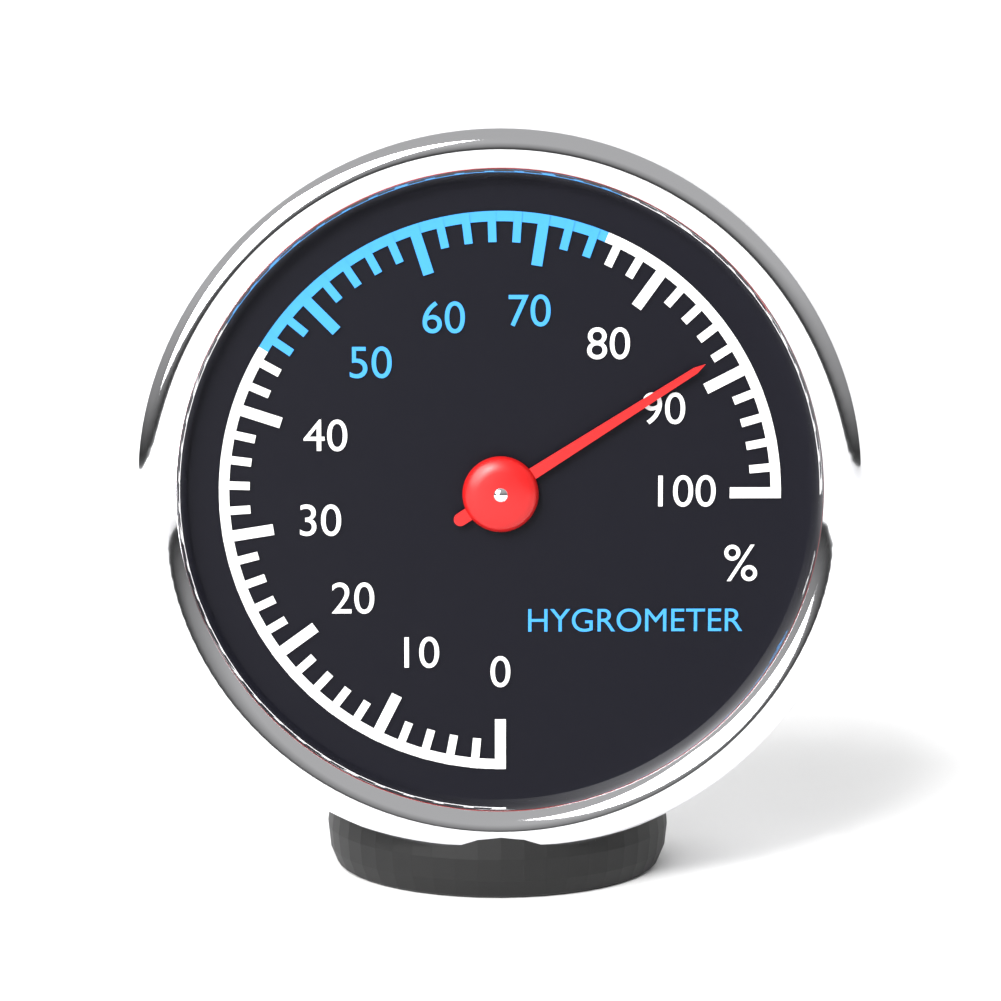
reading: 88 %
